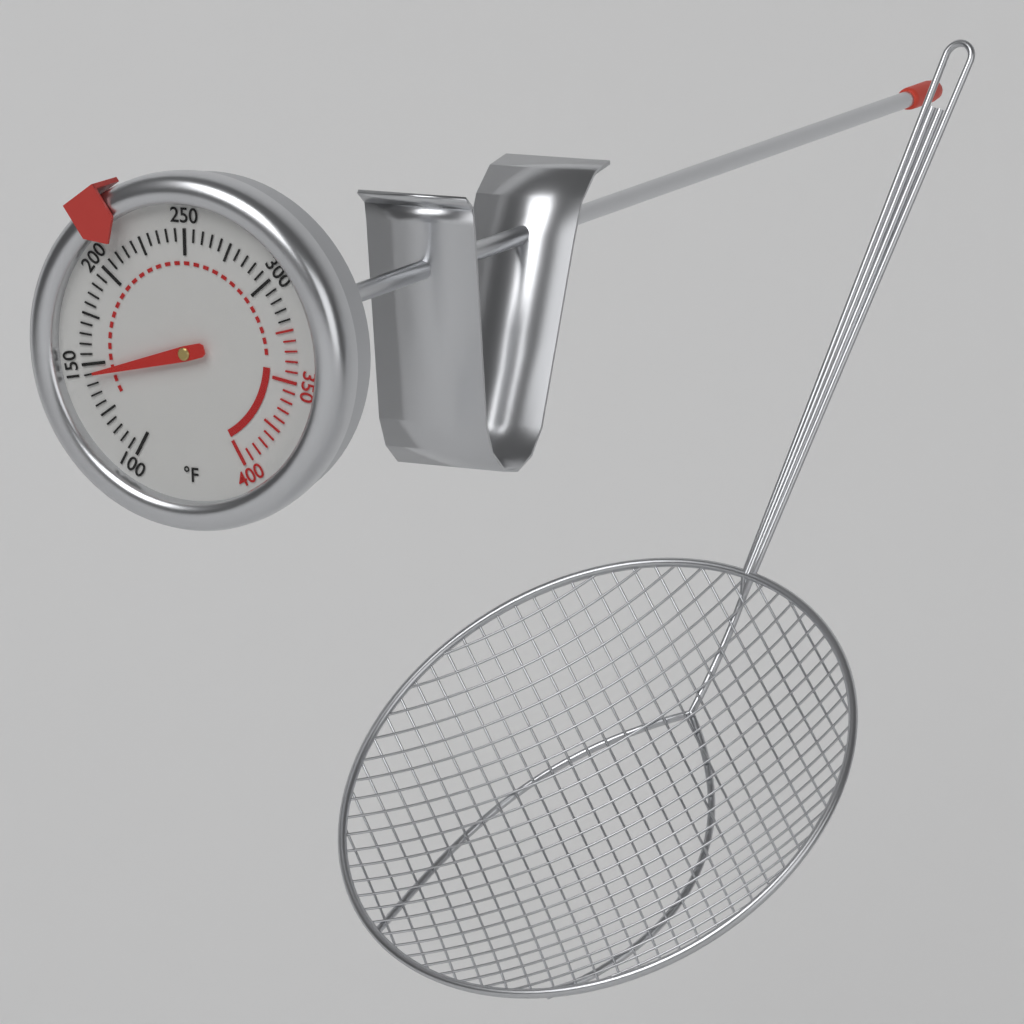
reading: 145 °F
